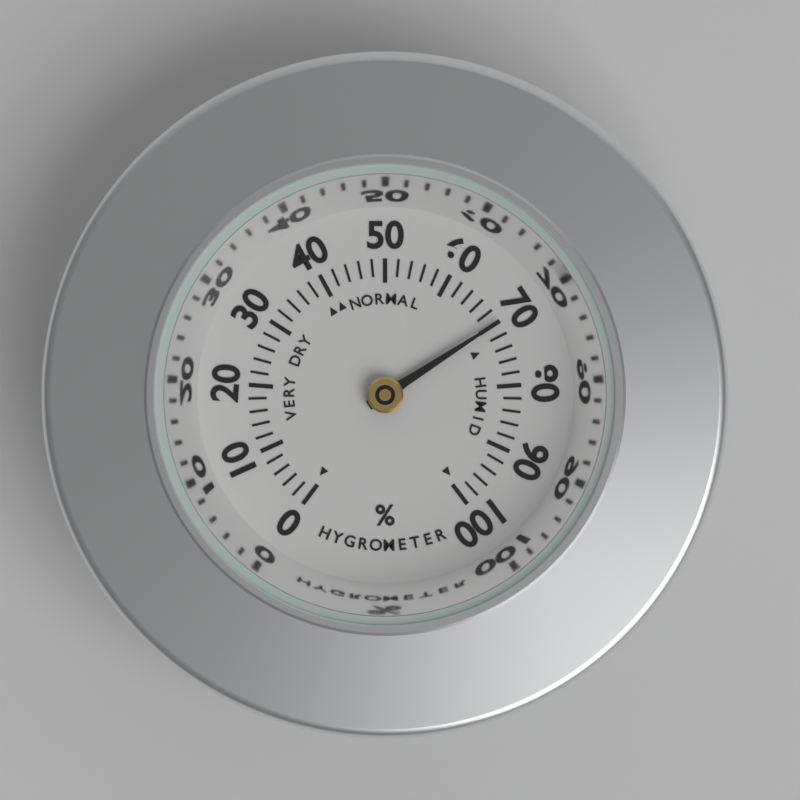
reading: 70 %
